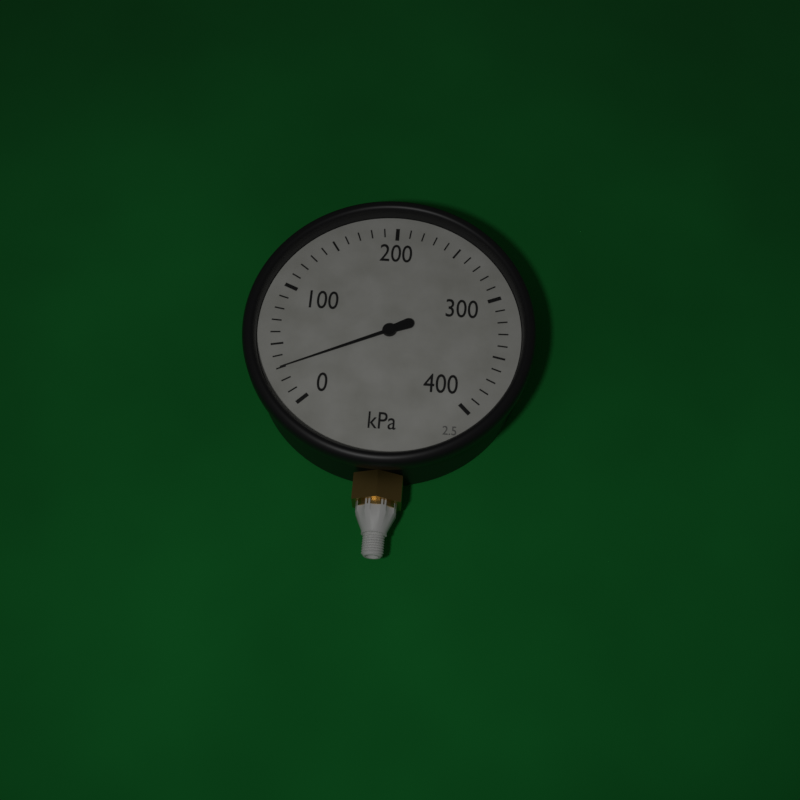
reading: 30 kPa
